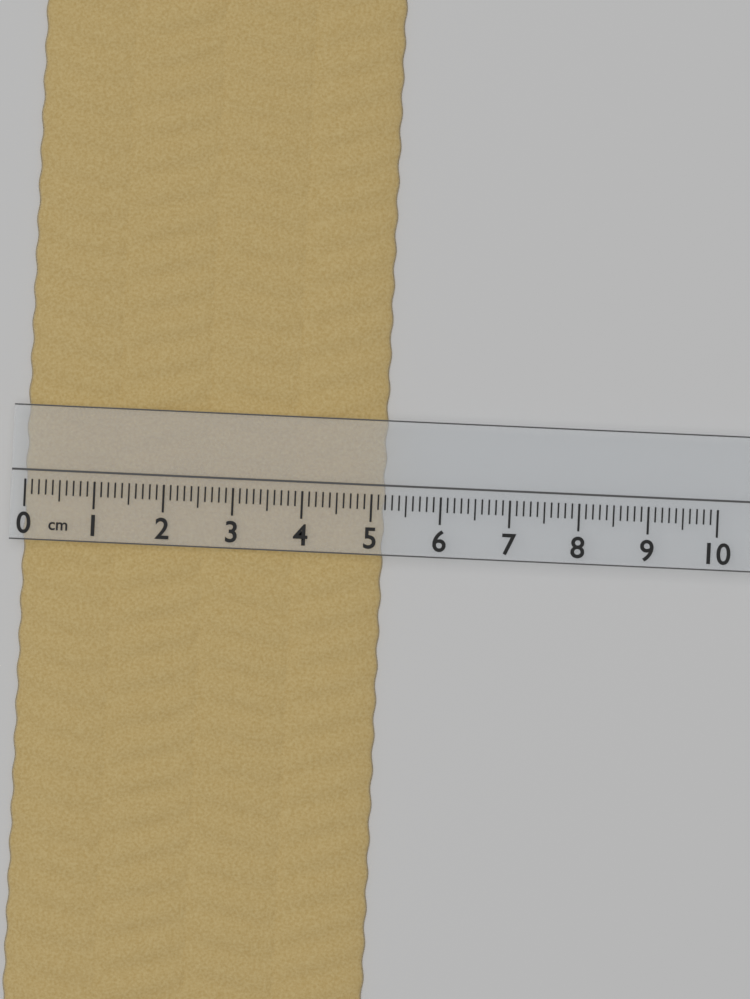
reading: 5.2 cm
